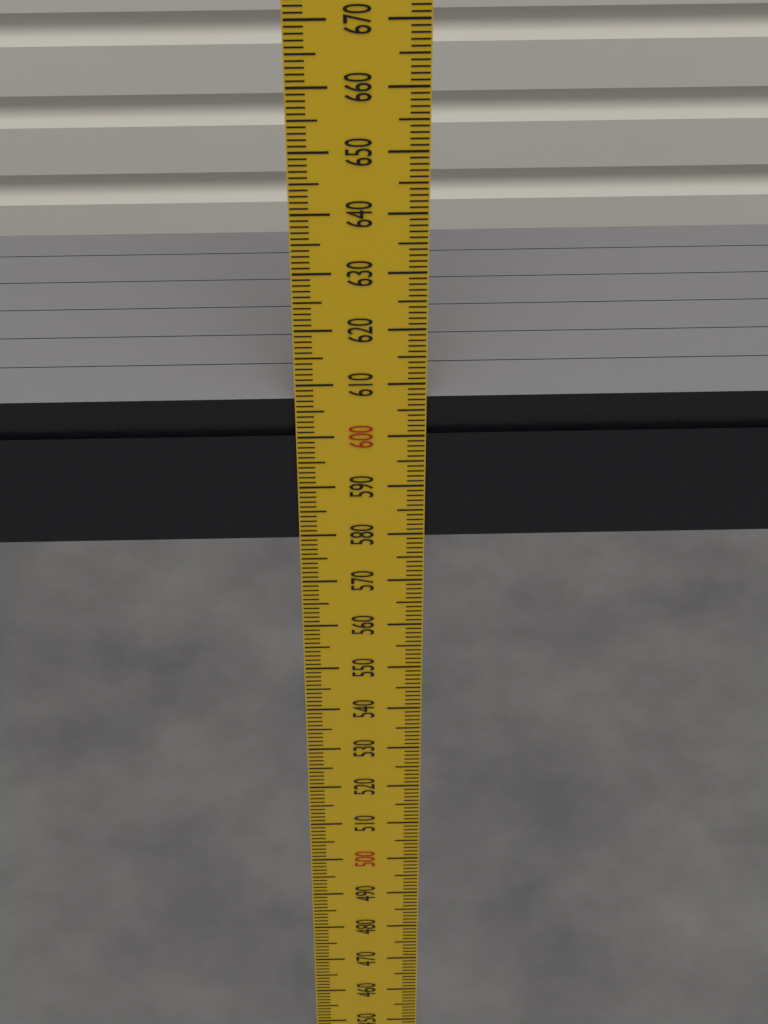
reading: 607 mm
